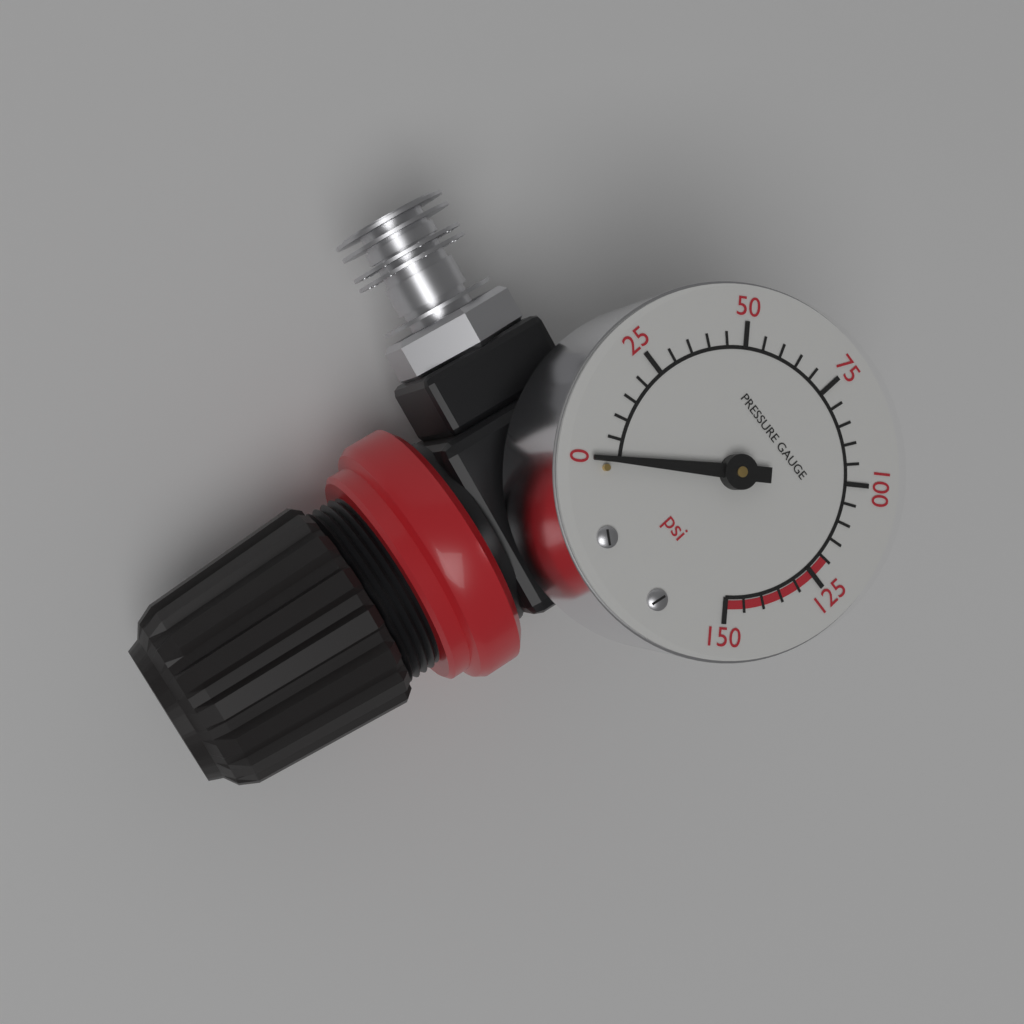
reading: 0 psi
